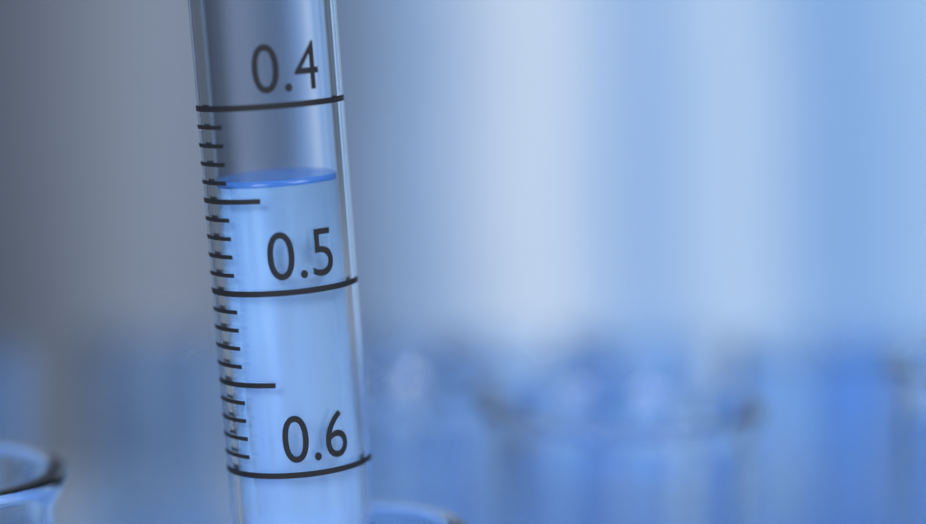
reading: 0.44 (no unit)
